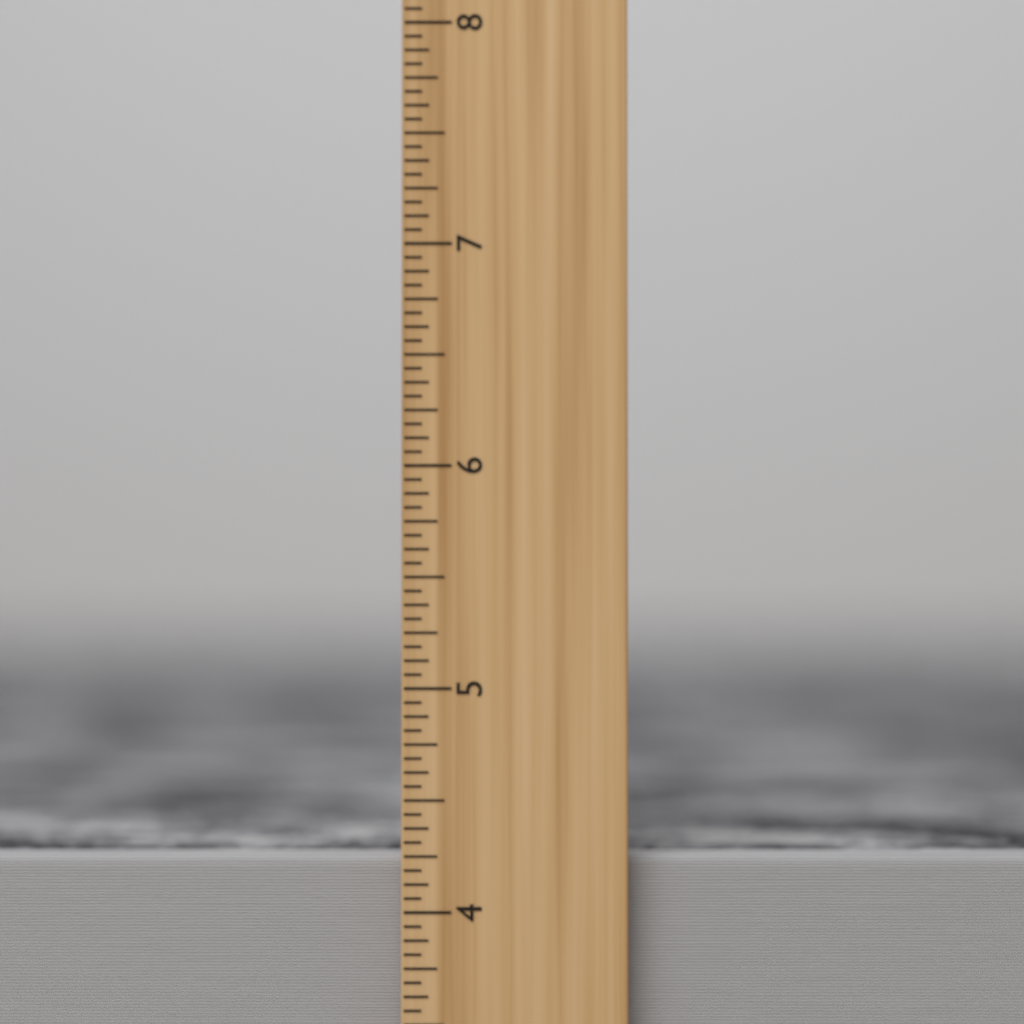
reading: 4.2500 inch
